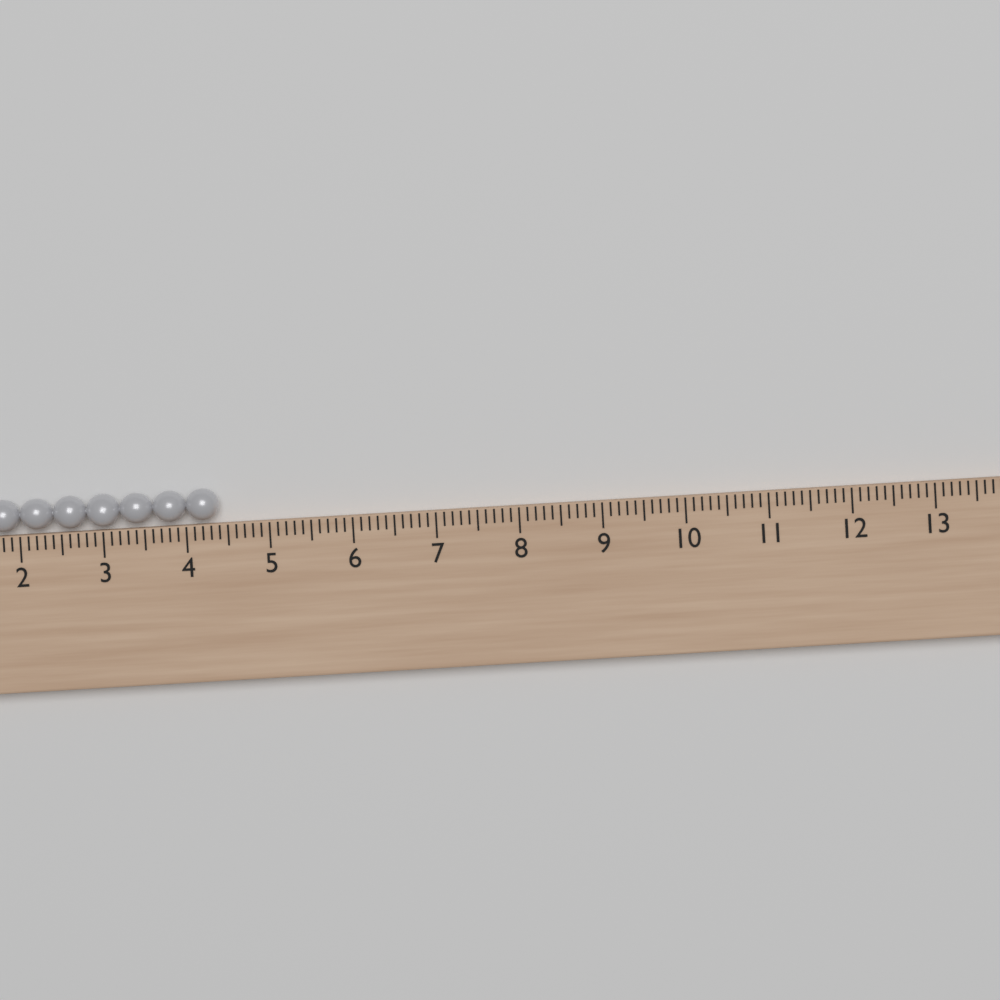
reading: 4.4 (no unit)
